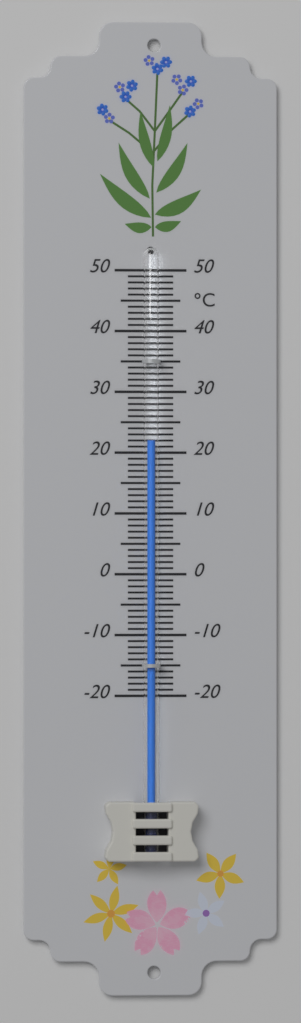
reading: 22 °C
